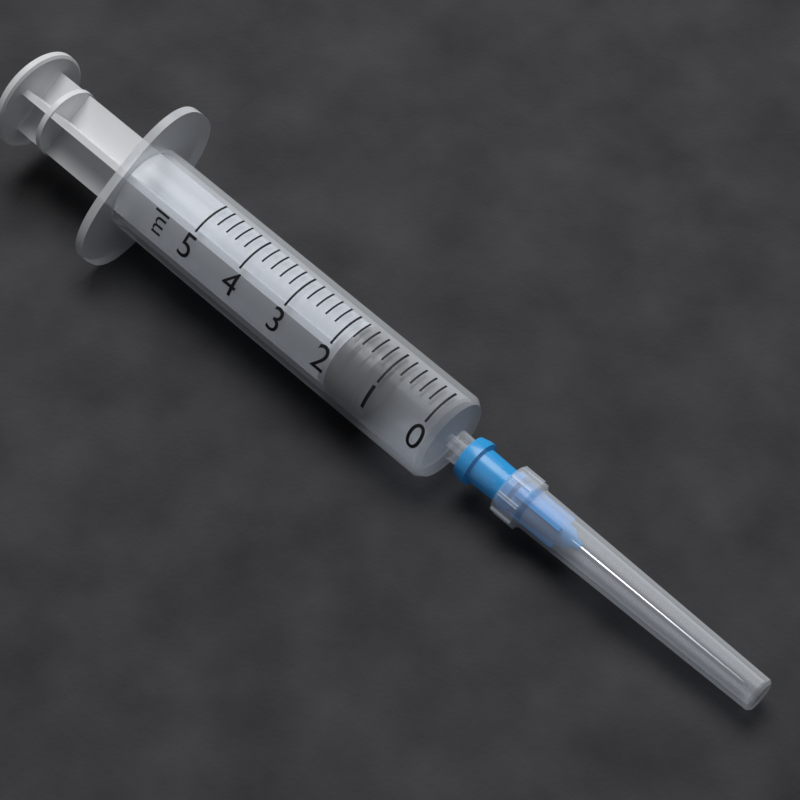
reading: 1.2 ml
